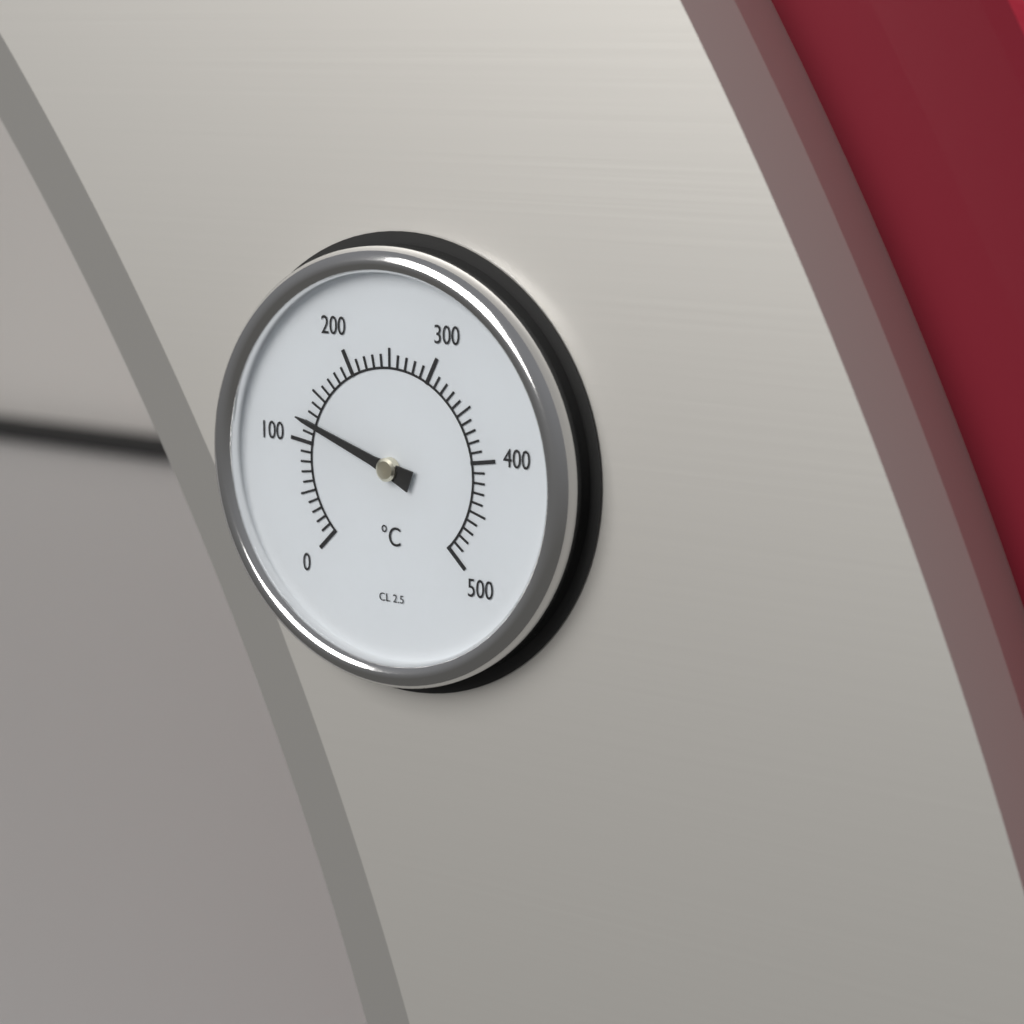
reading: 120 °C
